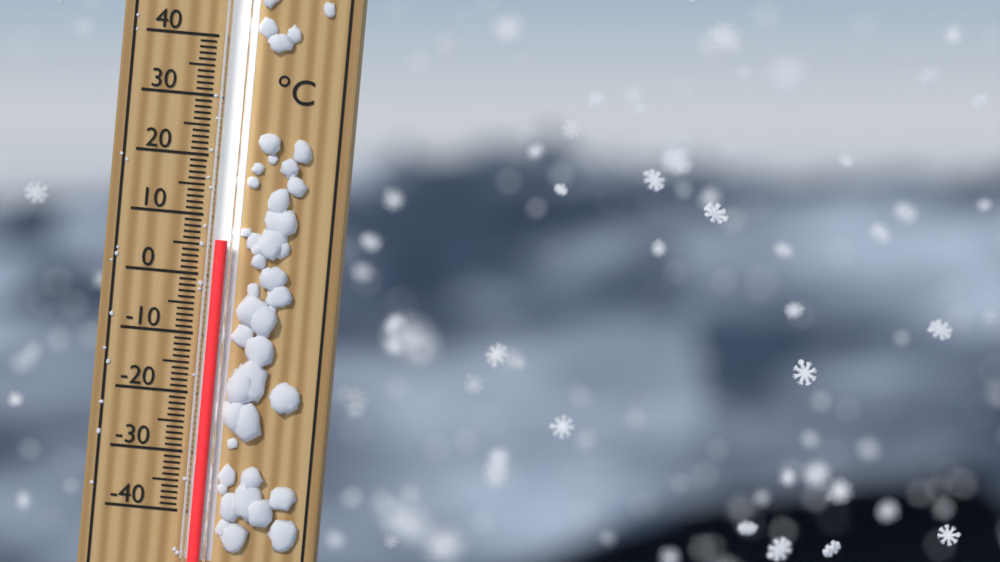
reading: 6 °C
